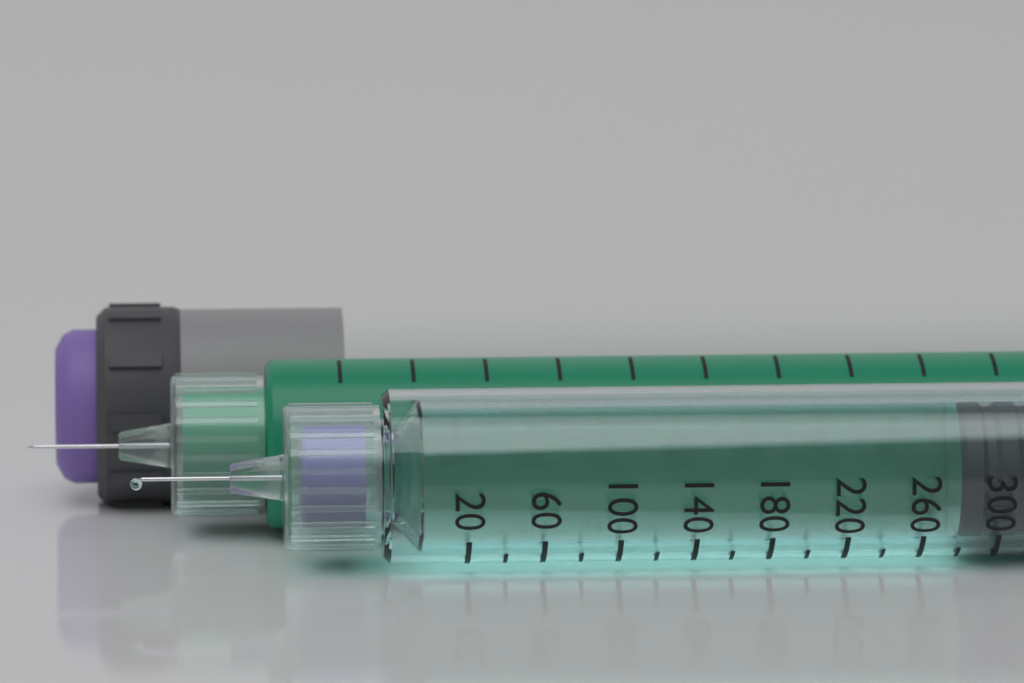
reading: 280 (no unit)
